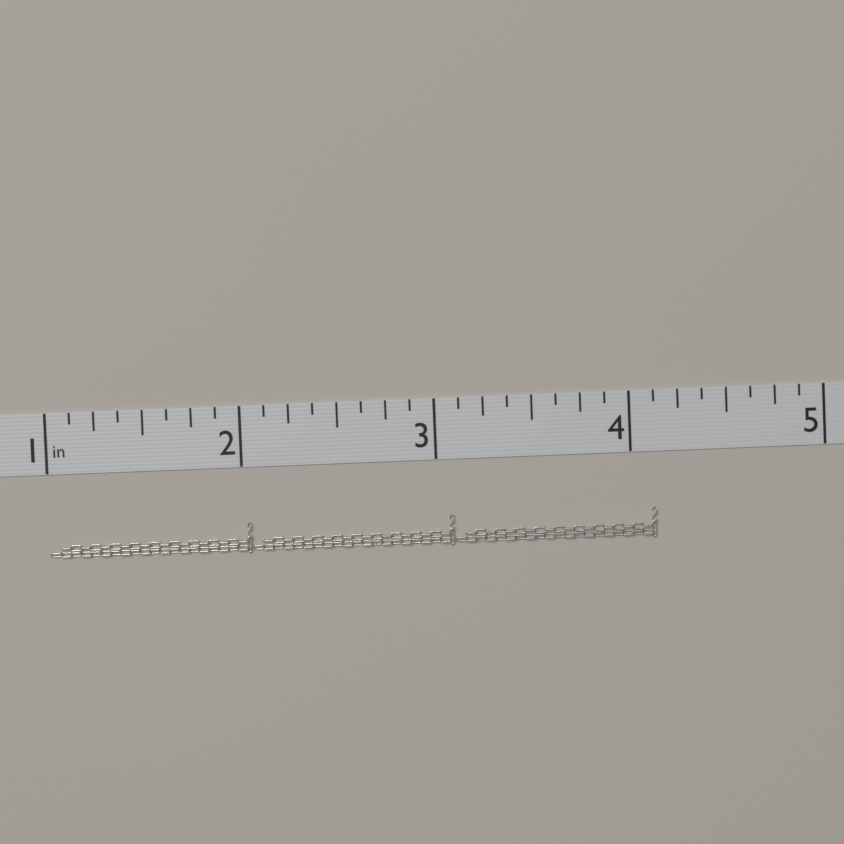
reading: 4.125 in
